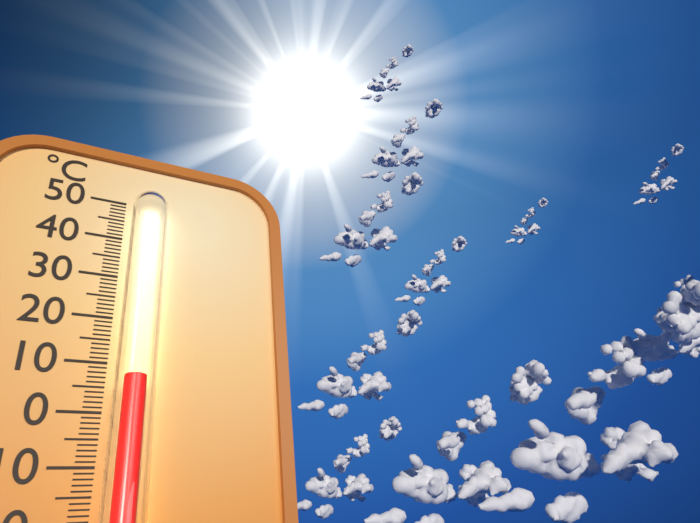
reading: 6 °C
